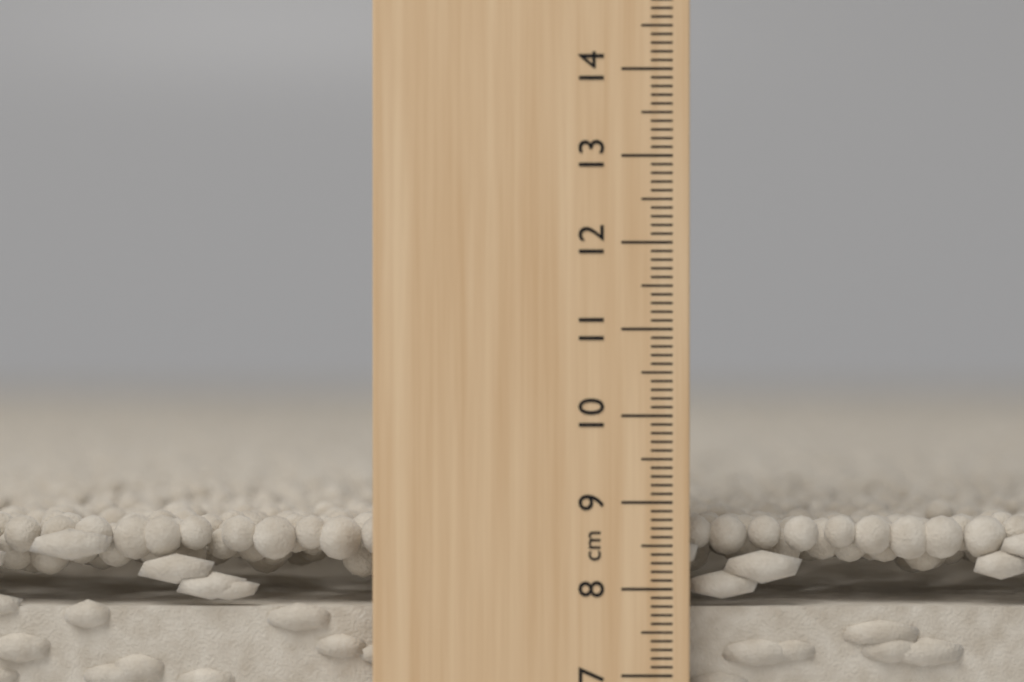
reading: 8.8 cm
